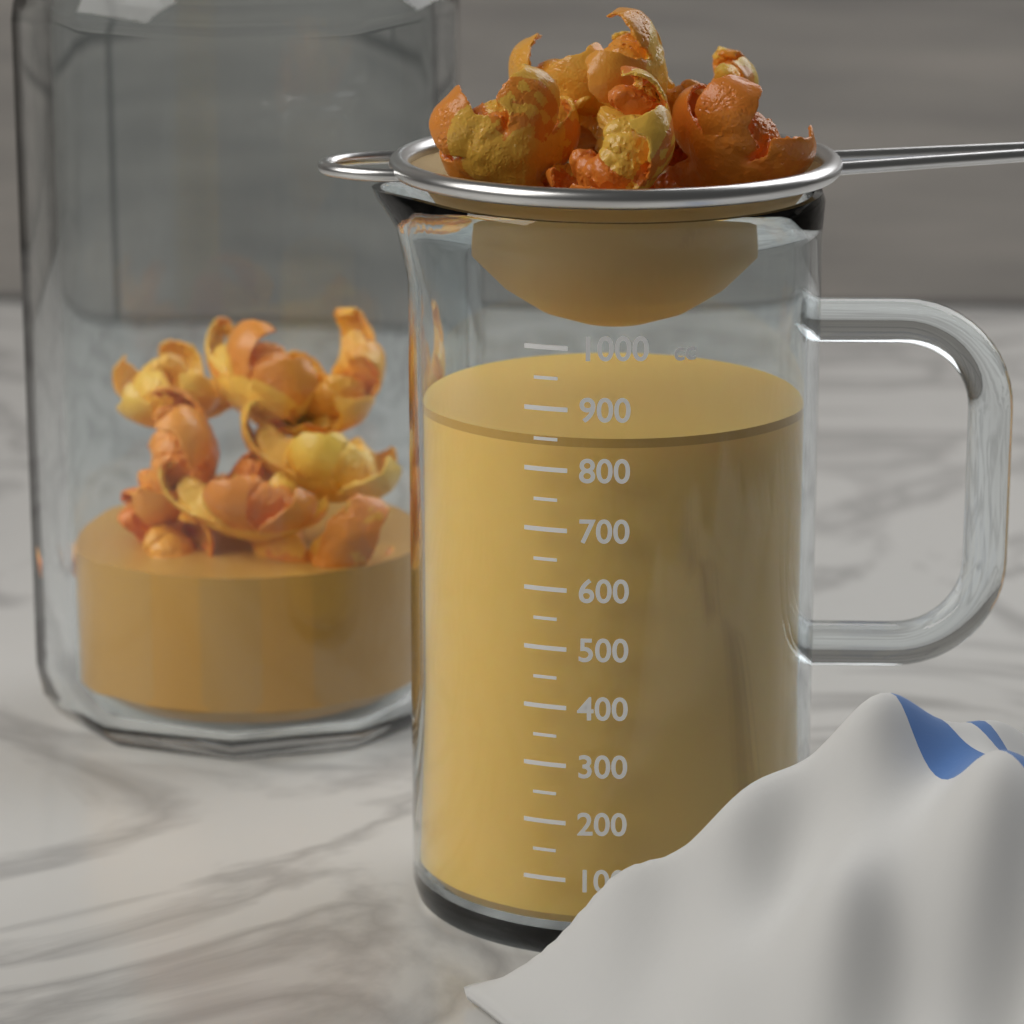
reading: 850 cc
